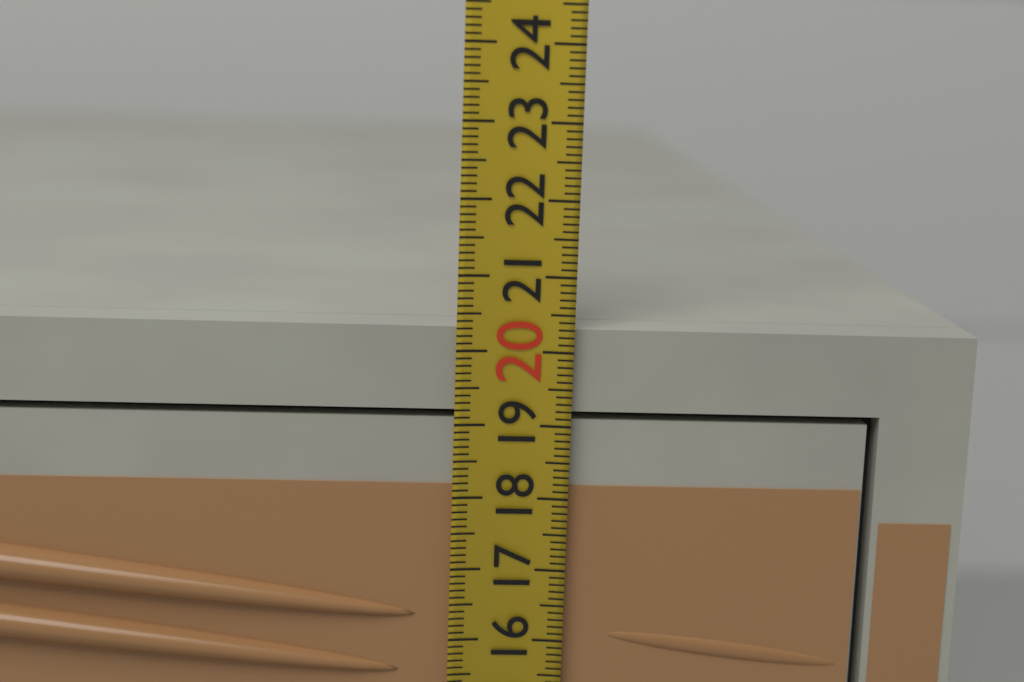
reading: 20.3 (no unit)
